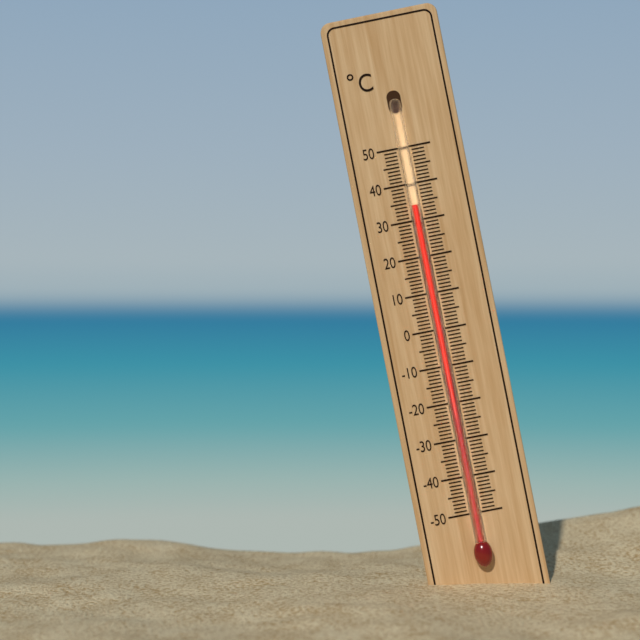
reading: 34 °C
